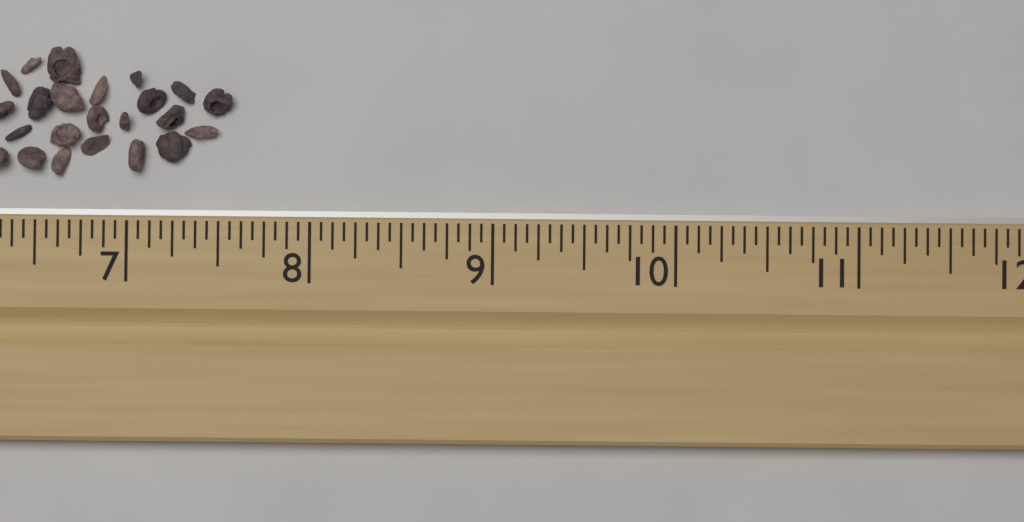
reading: 7.5625 in
